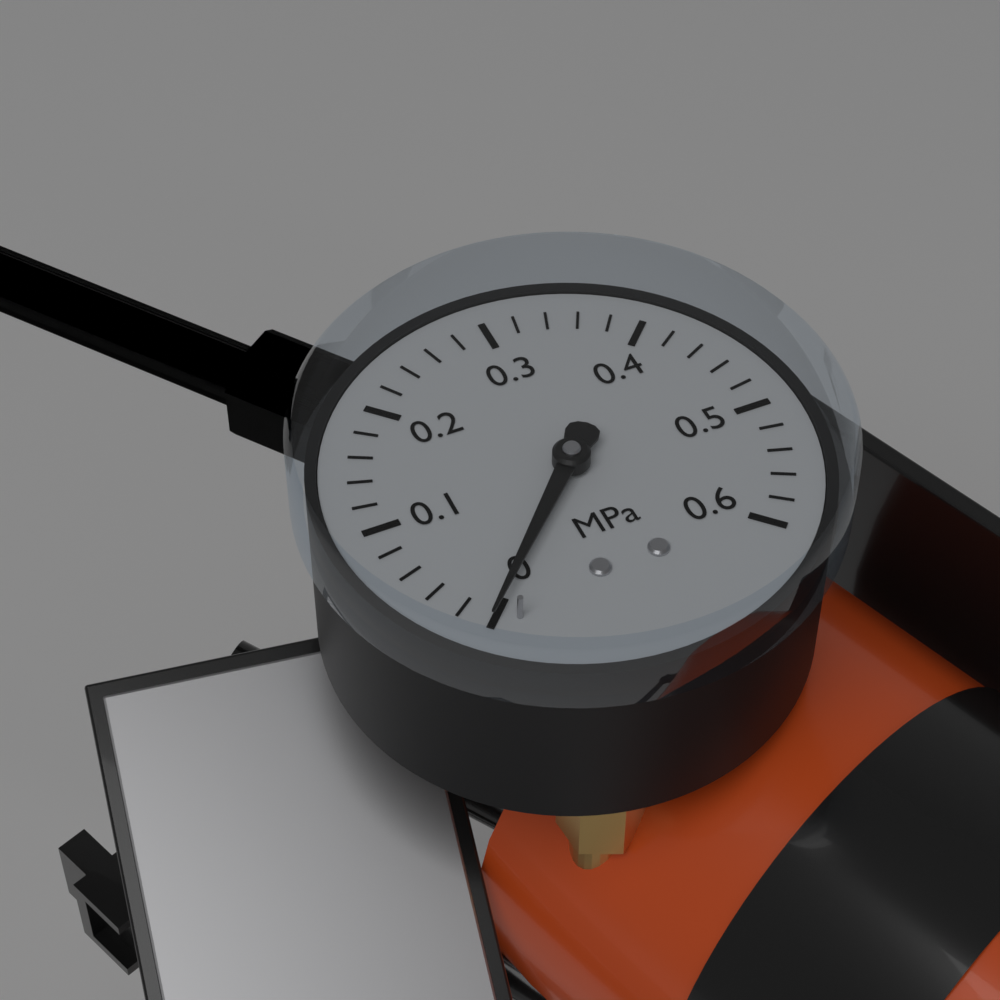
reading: 0.00 MPa
